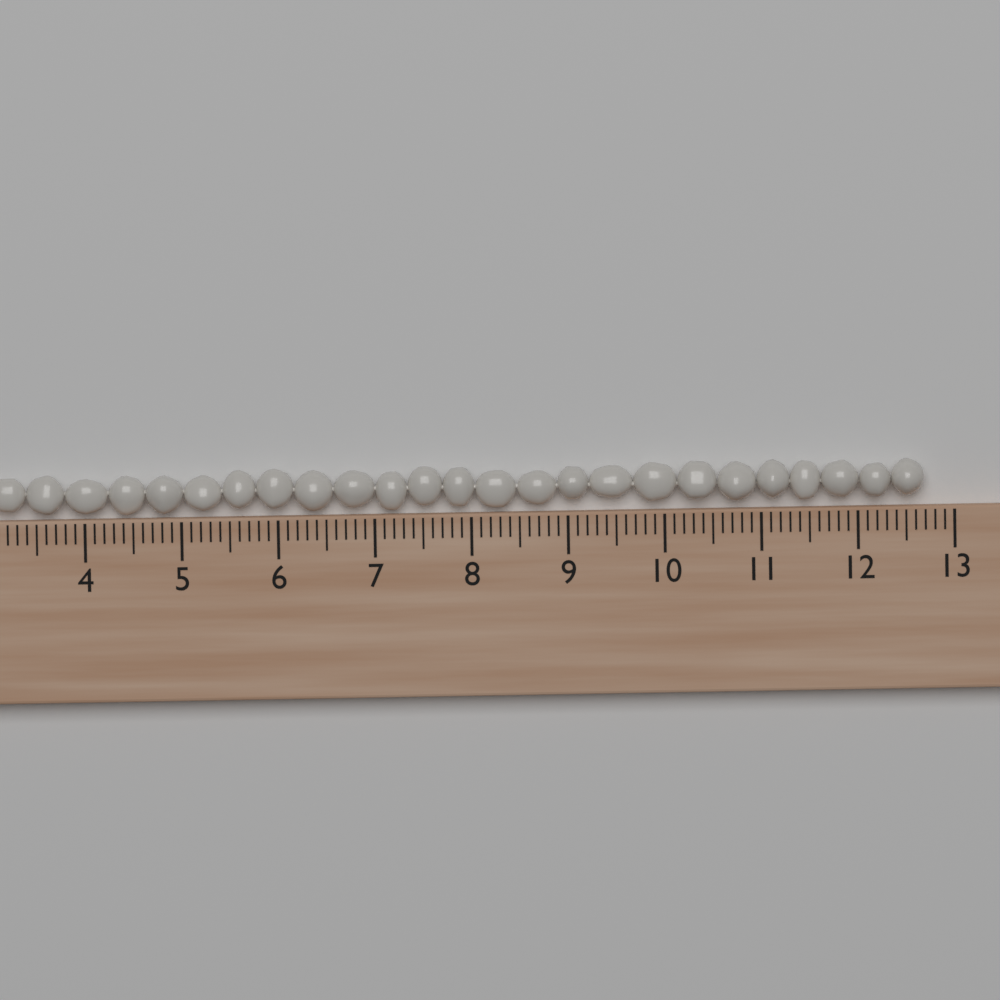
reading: 12.7 (no unit)
